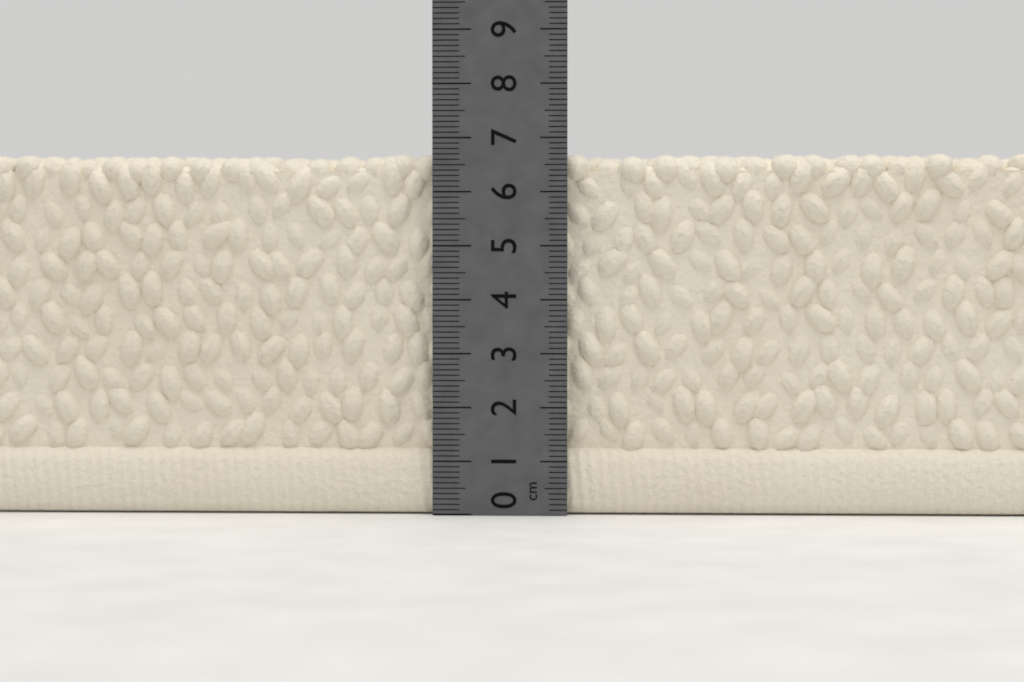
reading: 6.7 cm
